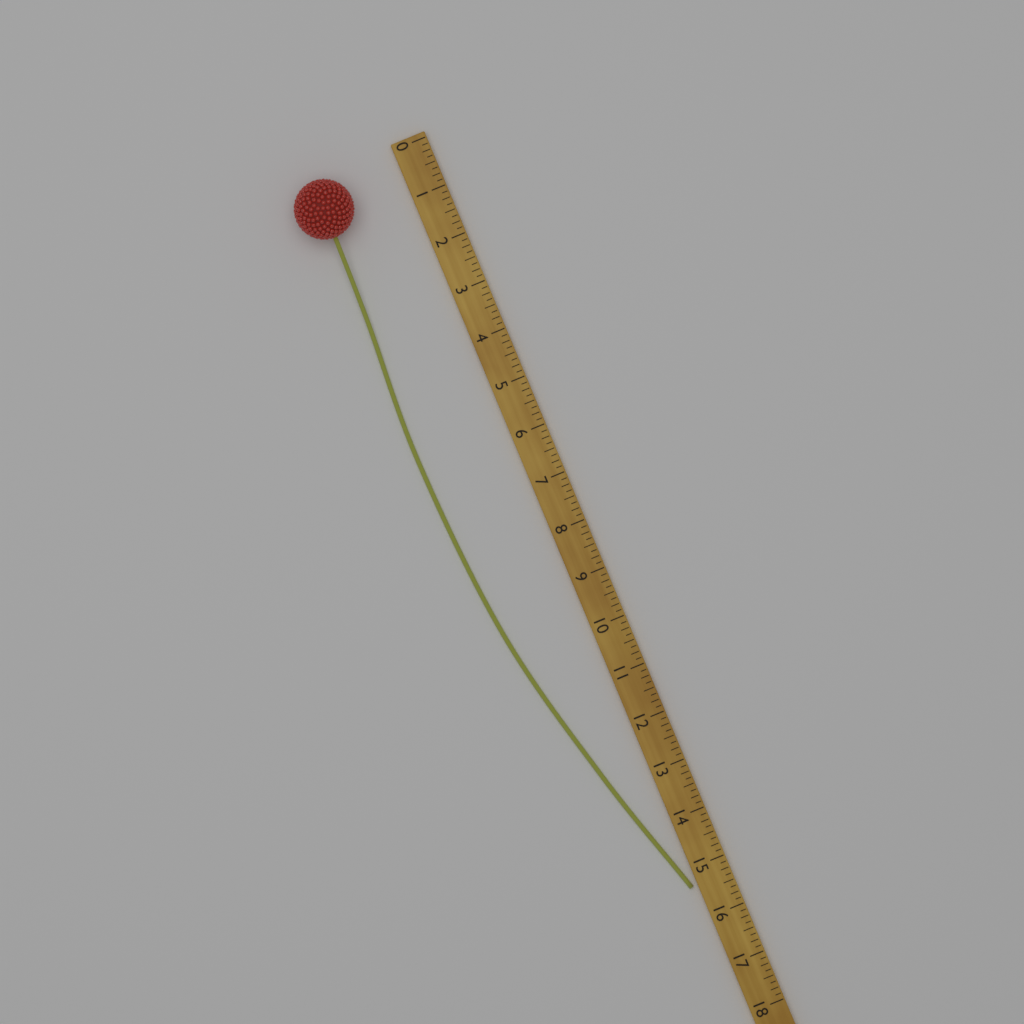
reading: 15.375 (no unit)
